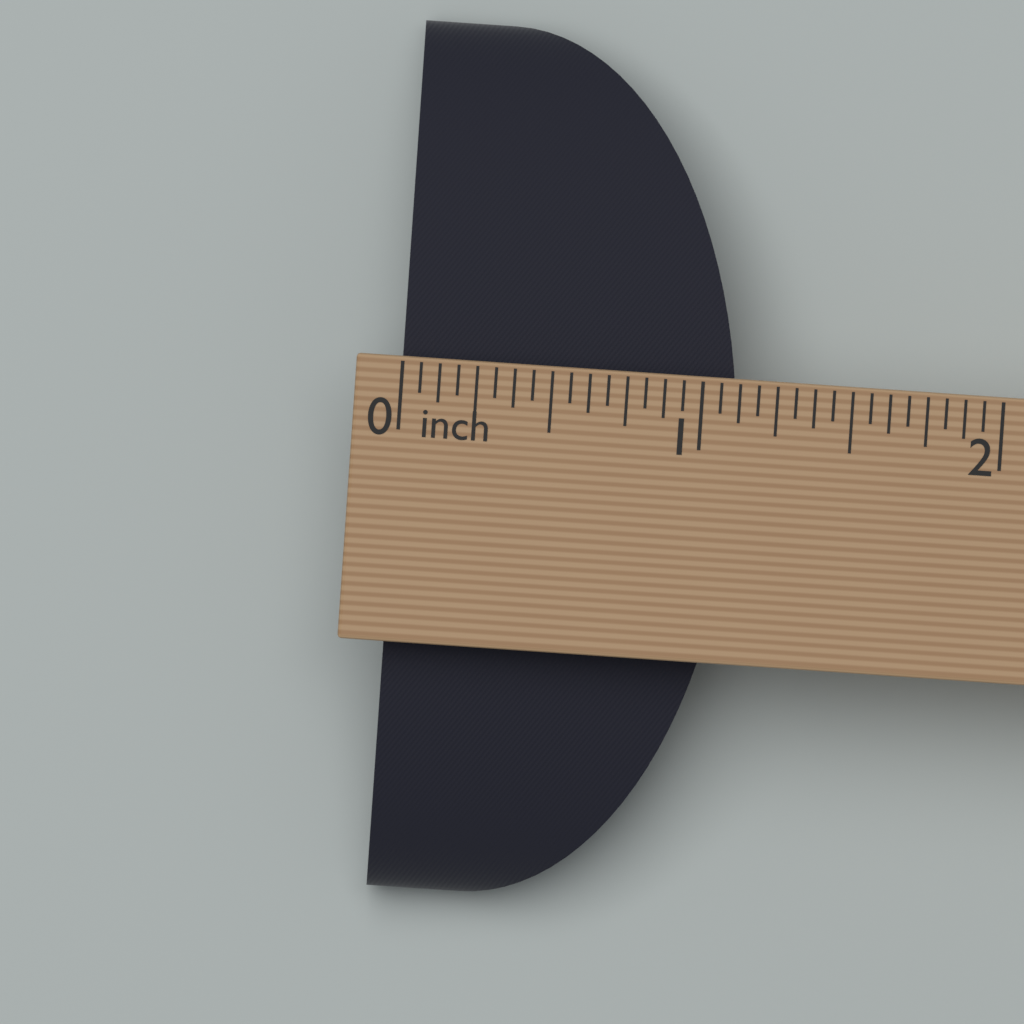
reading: 1.1250 in
